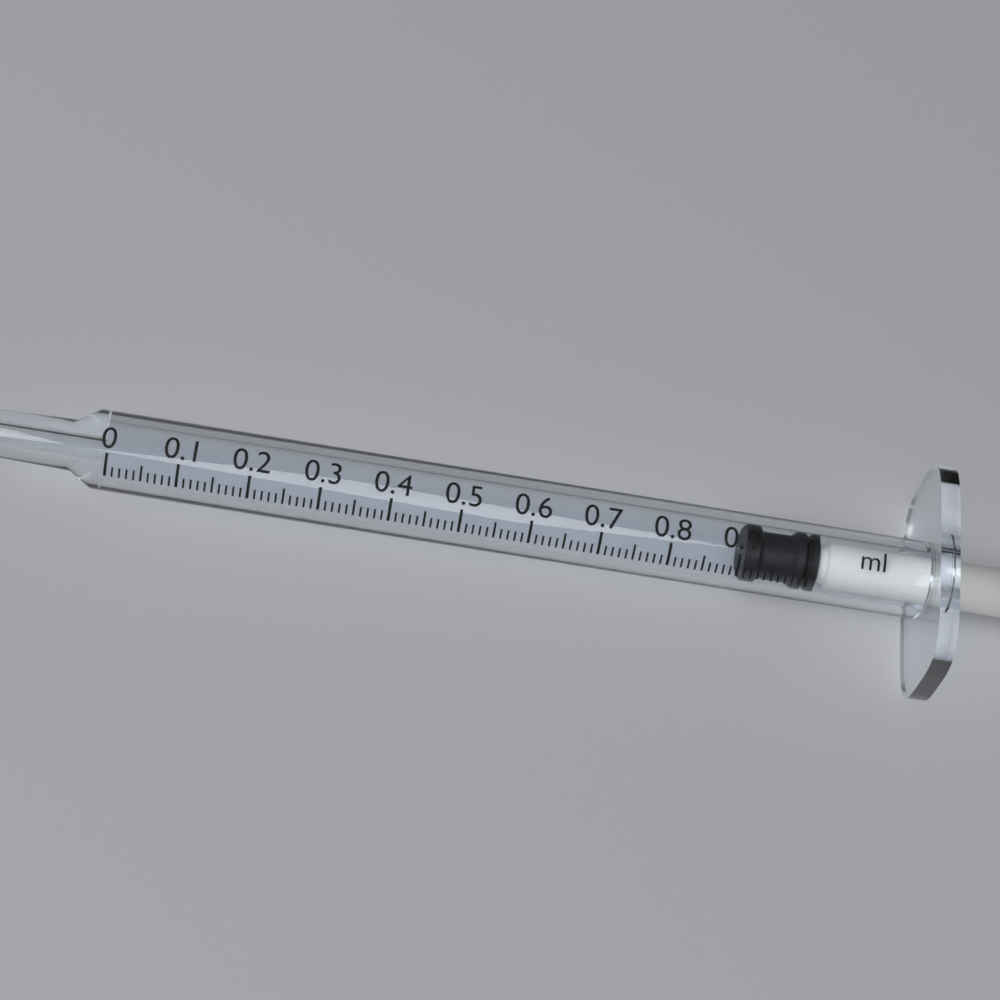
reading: 0.91 ml
